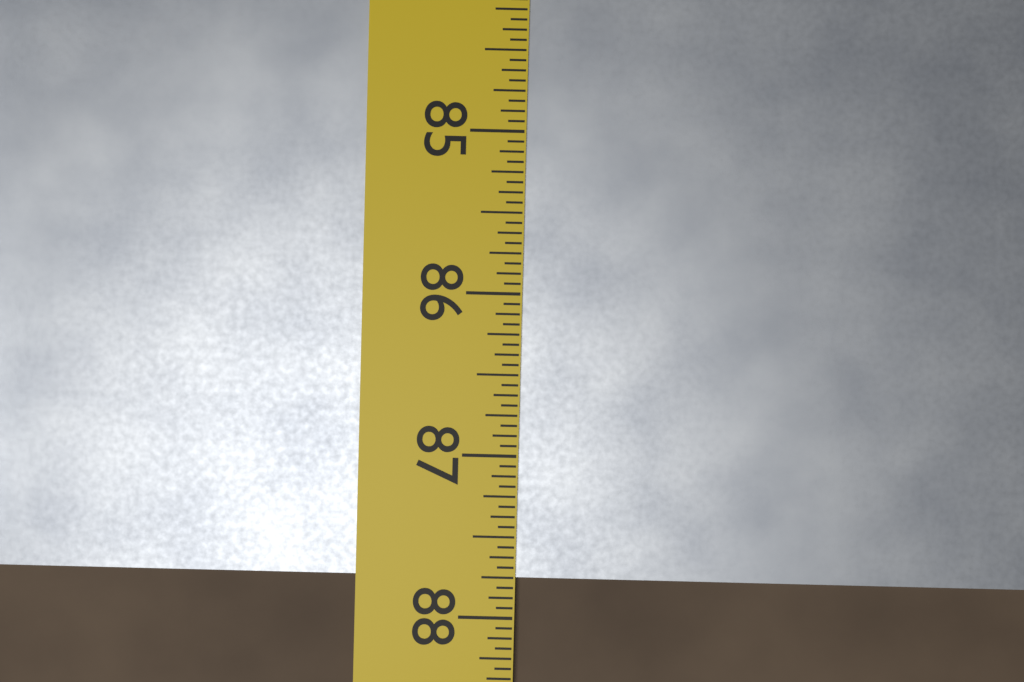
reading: 87.7500 in
